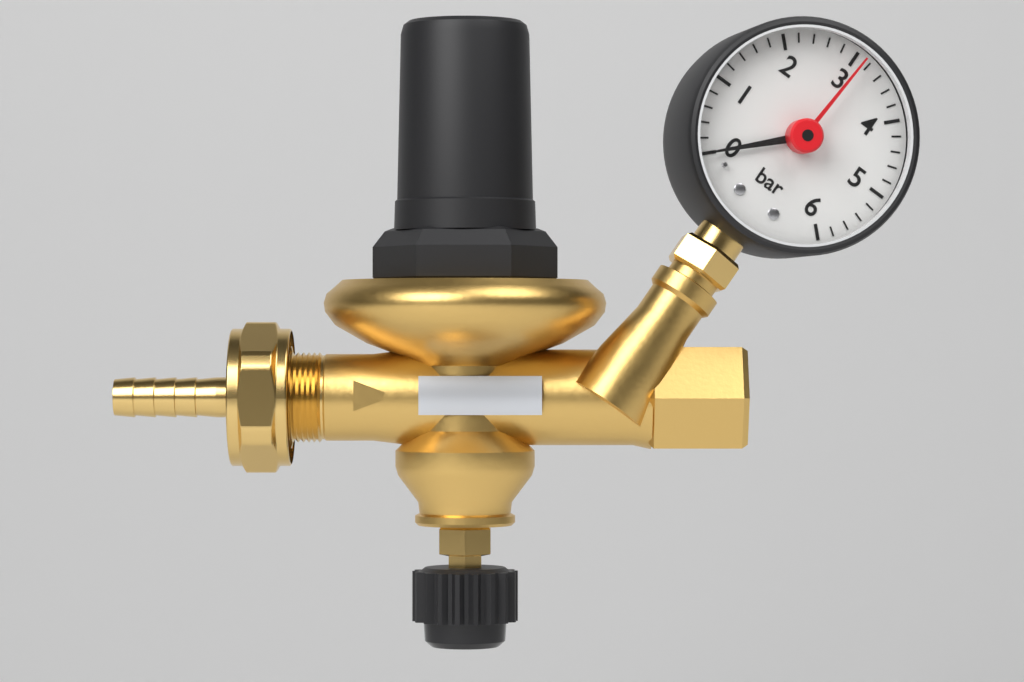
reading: 0.0 bar
